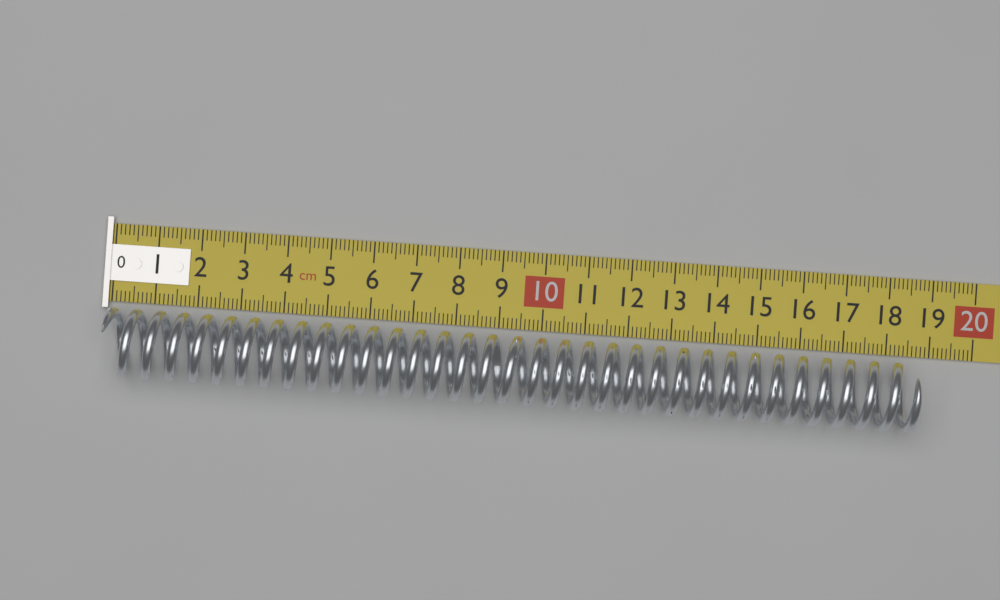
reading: 18.7 cm
